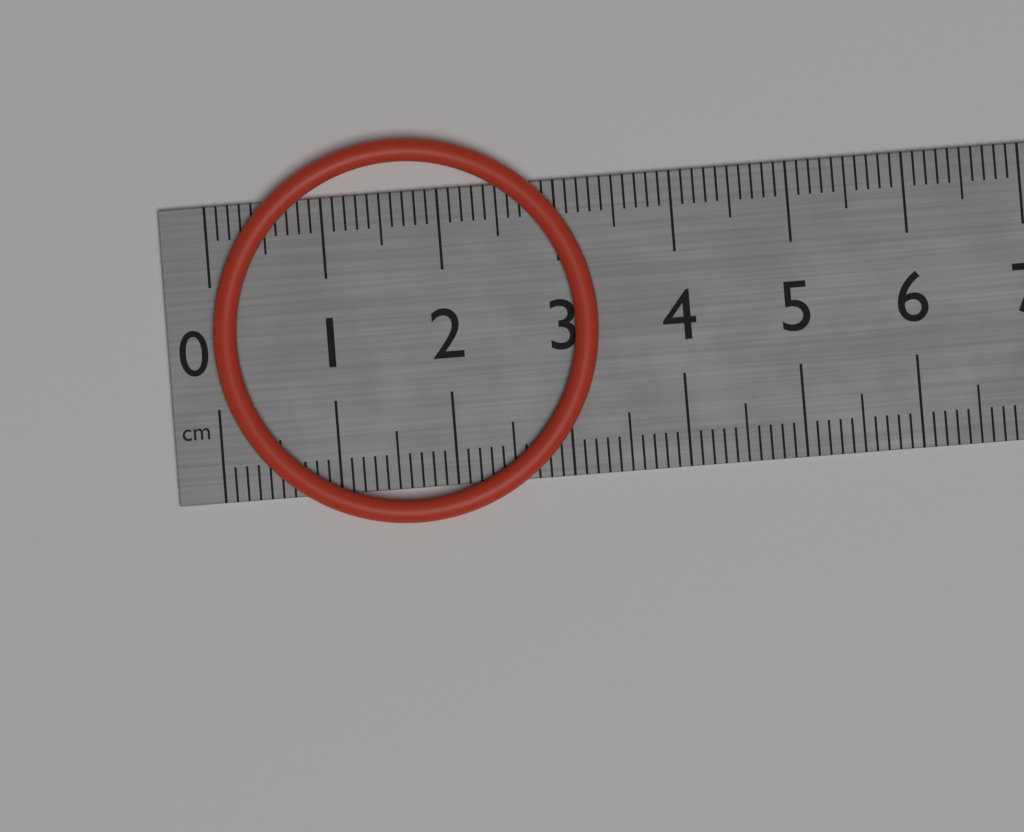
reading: 3.3 cm
